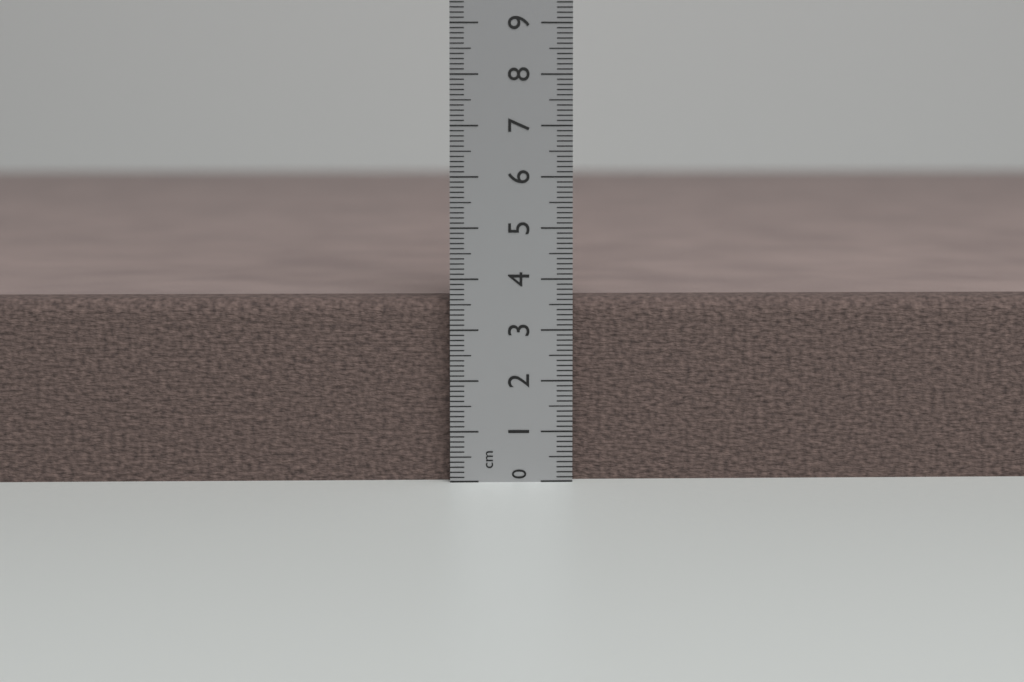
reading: 3.6 cm
